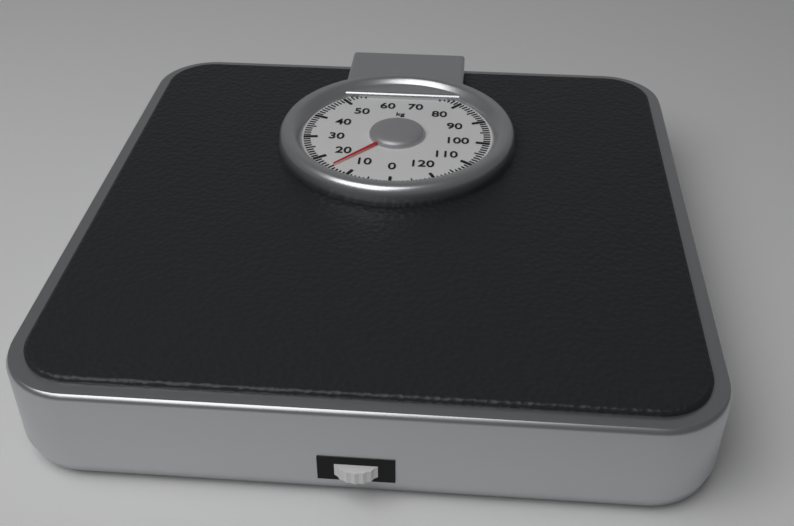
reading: 15 kg
